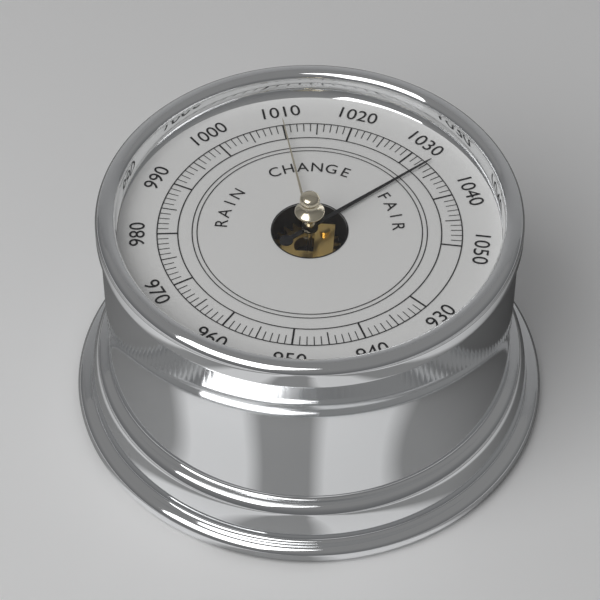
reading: 1033 (no unit)
